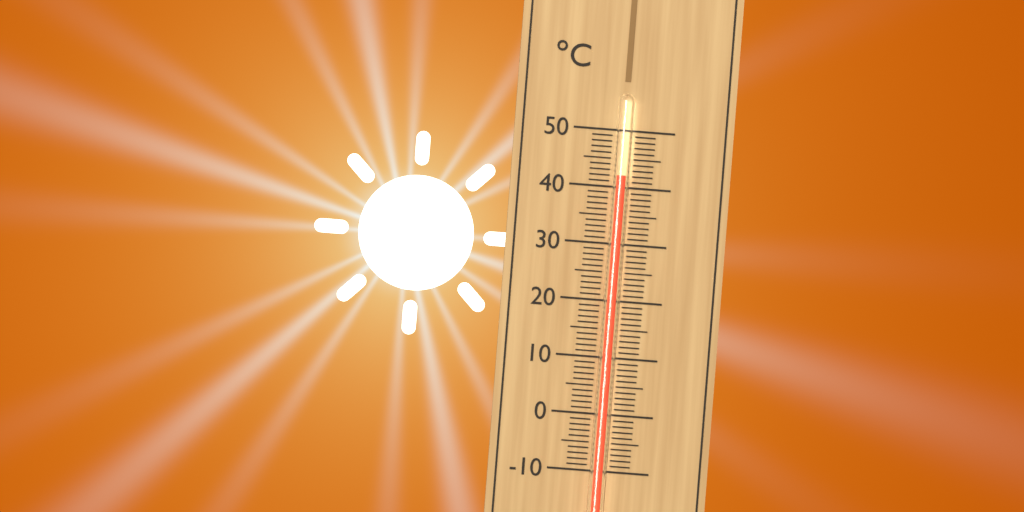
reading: 42 °C
